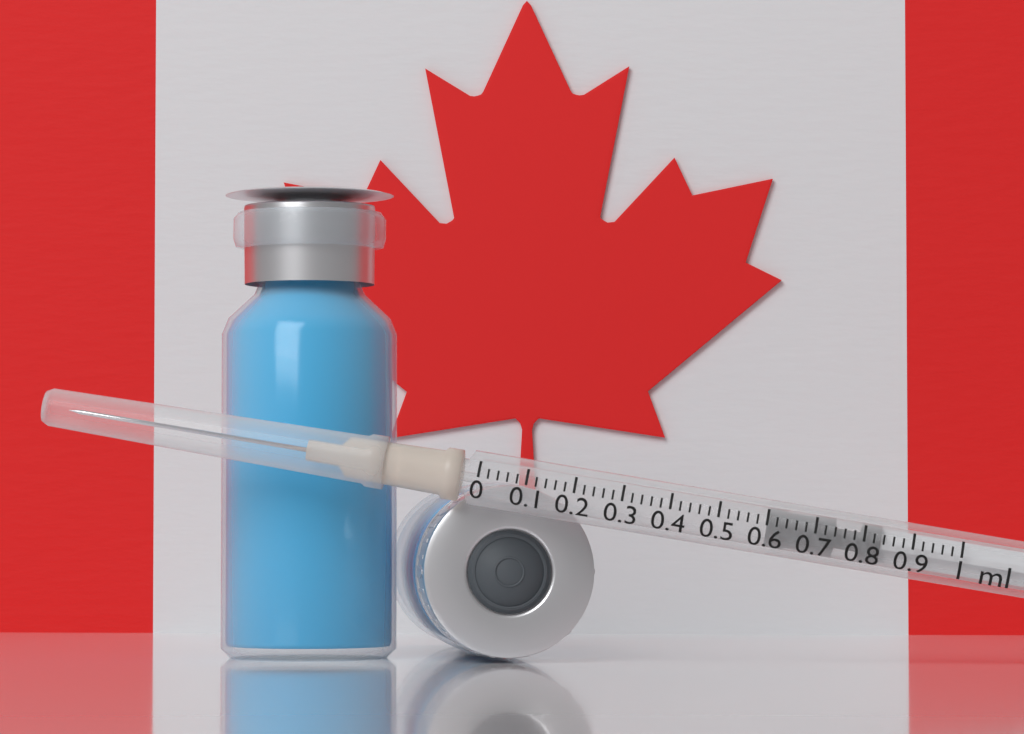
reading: 0.60 ml
